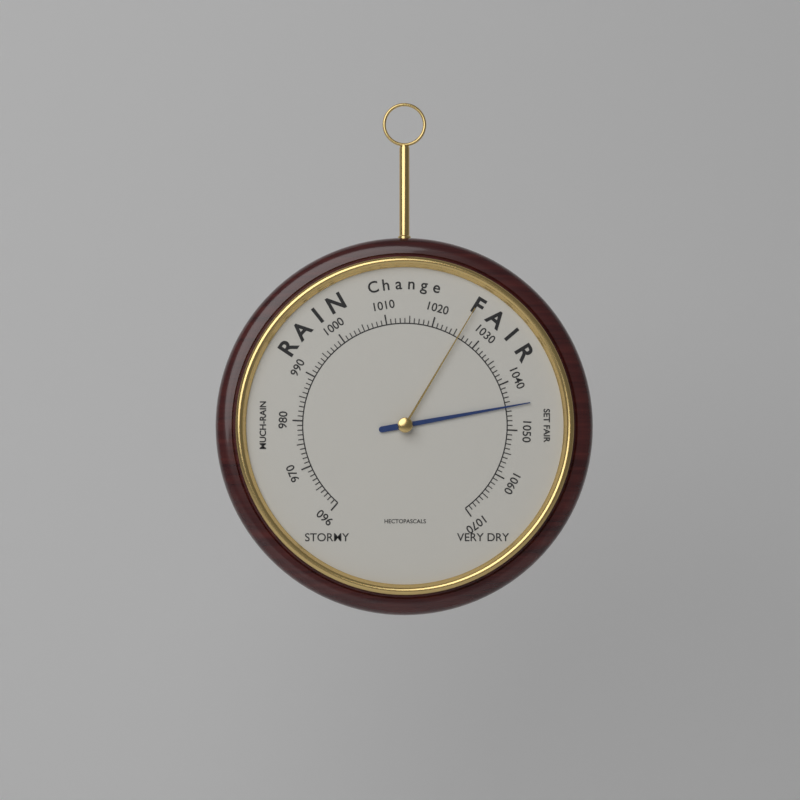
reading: 1045 hPa
